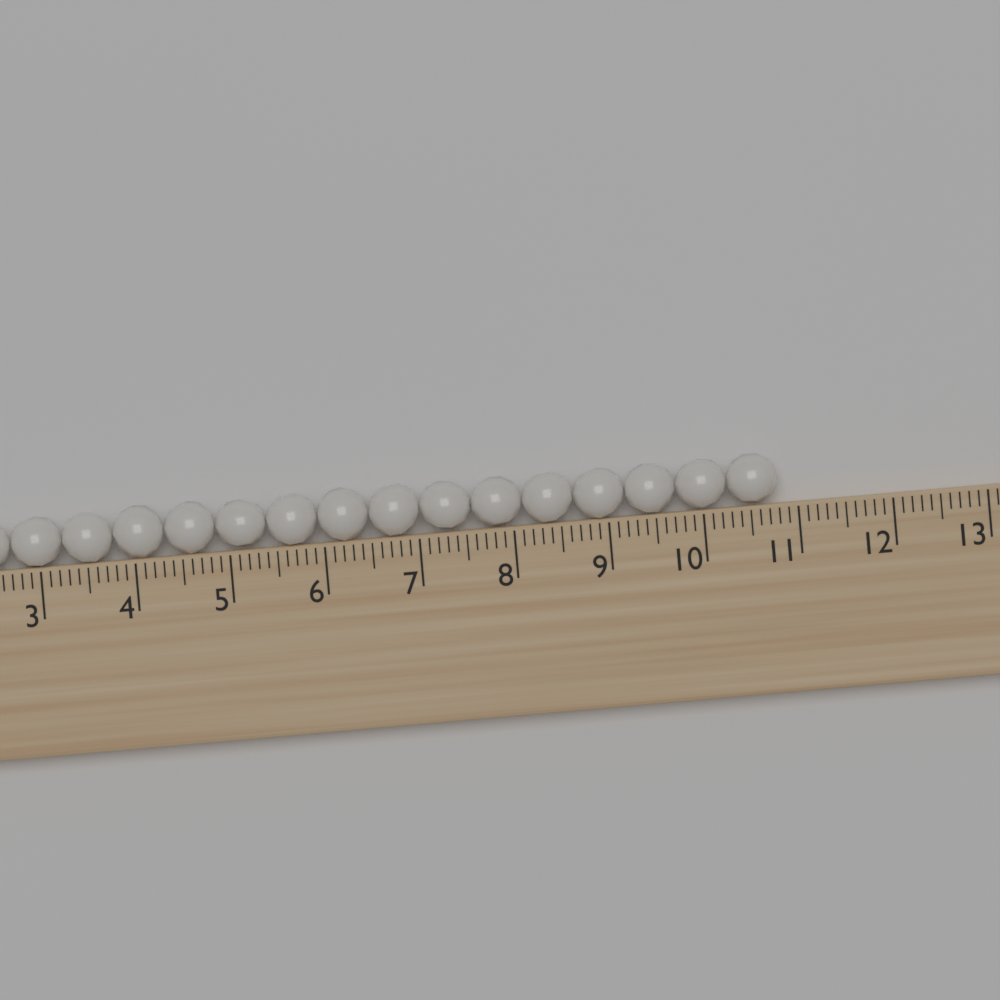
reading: 10.8 (no unit)
